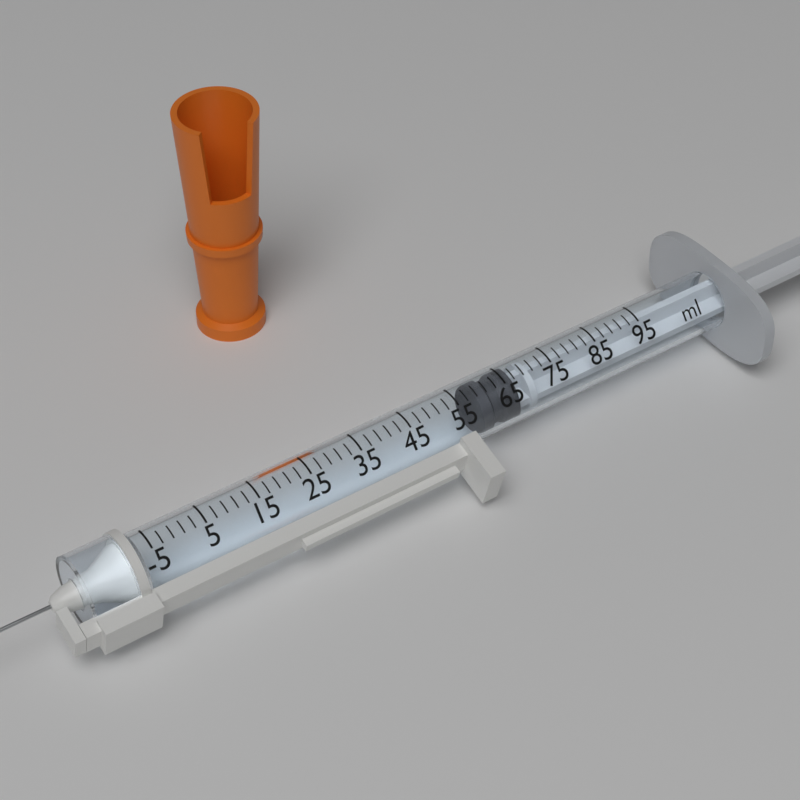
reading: 59 ml
